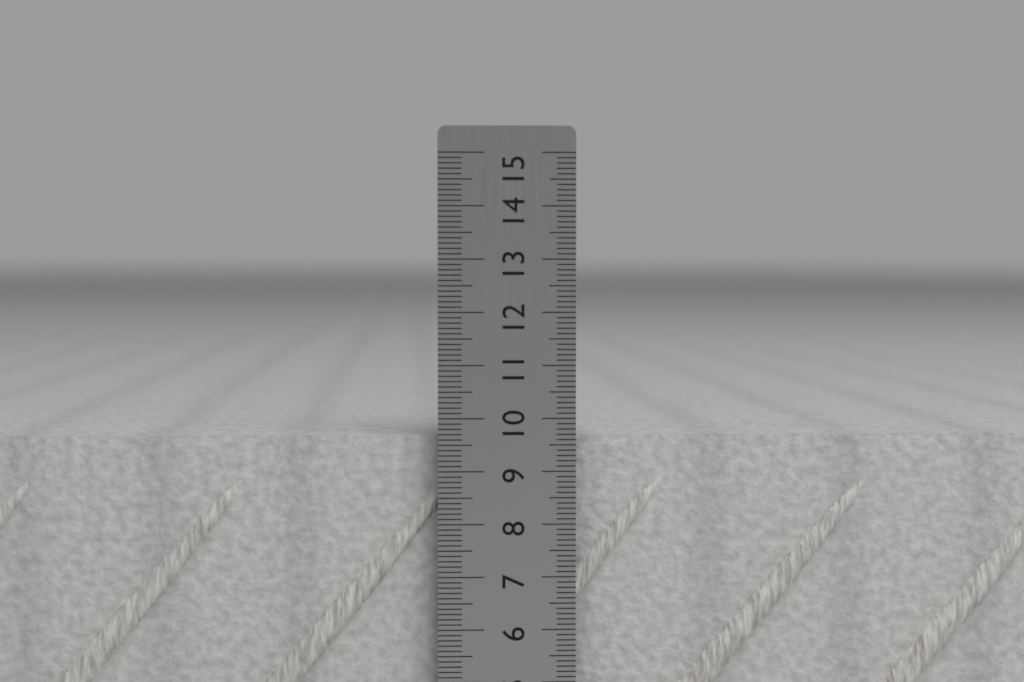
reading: 9.7 cm
